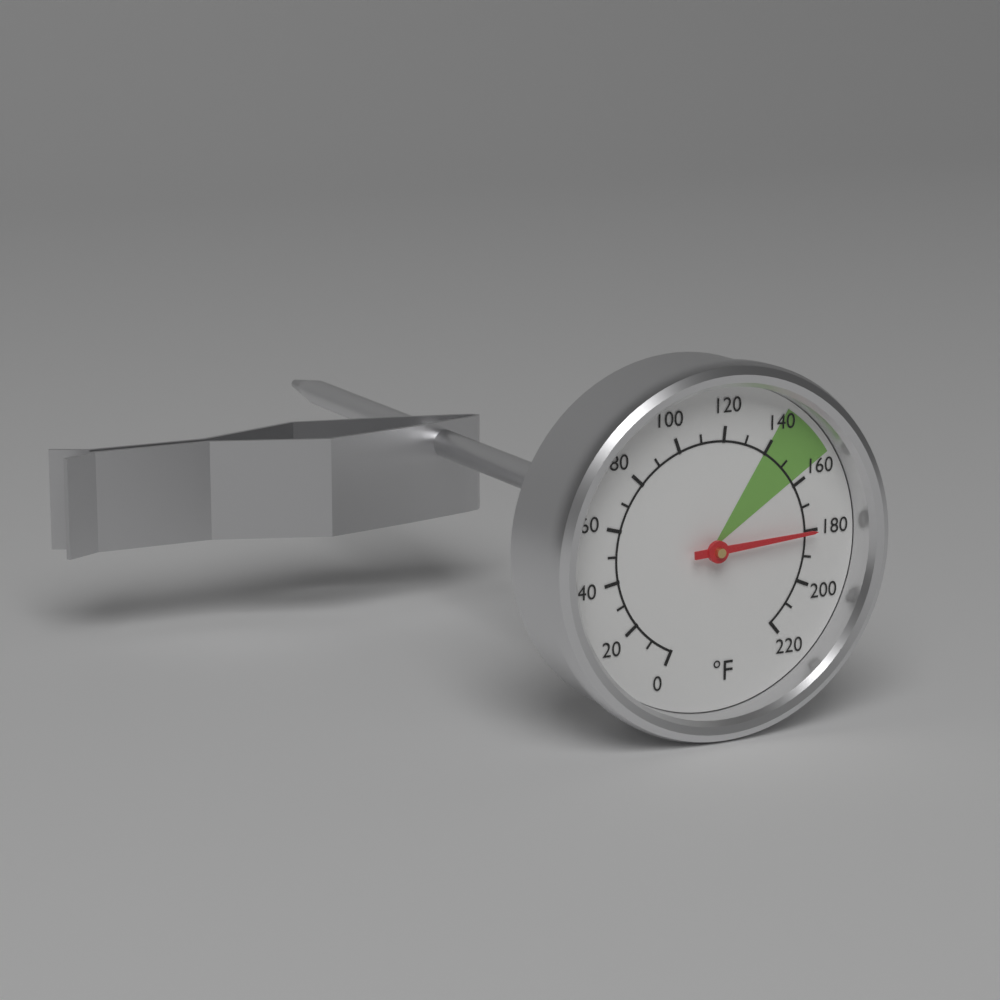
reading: 180 °F
